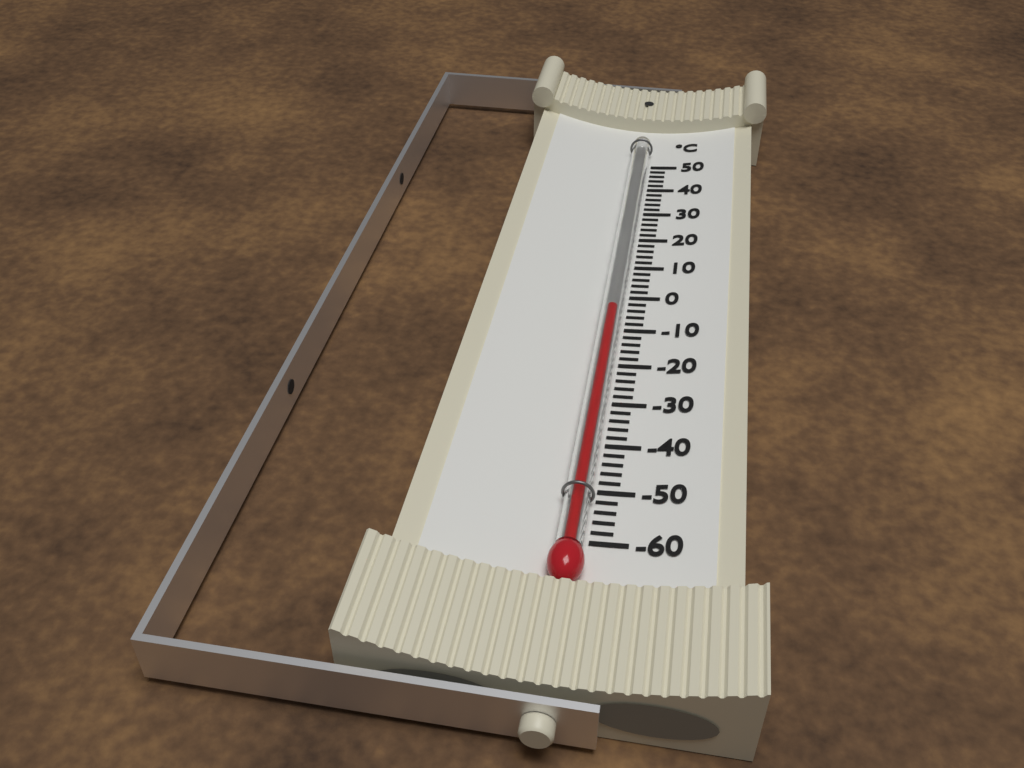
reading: -6 °C
